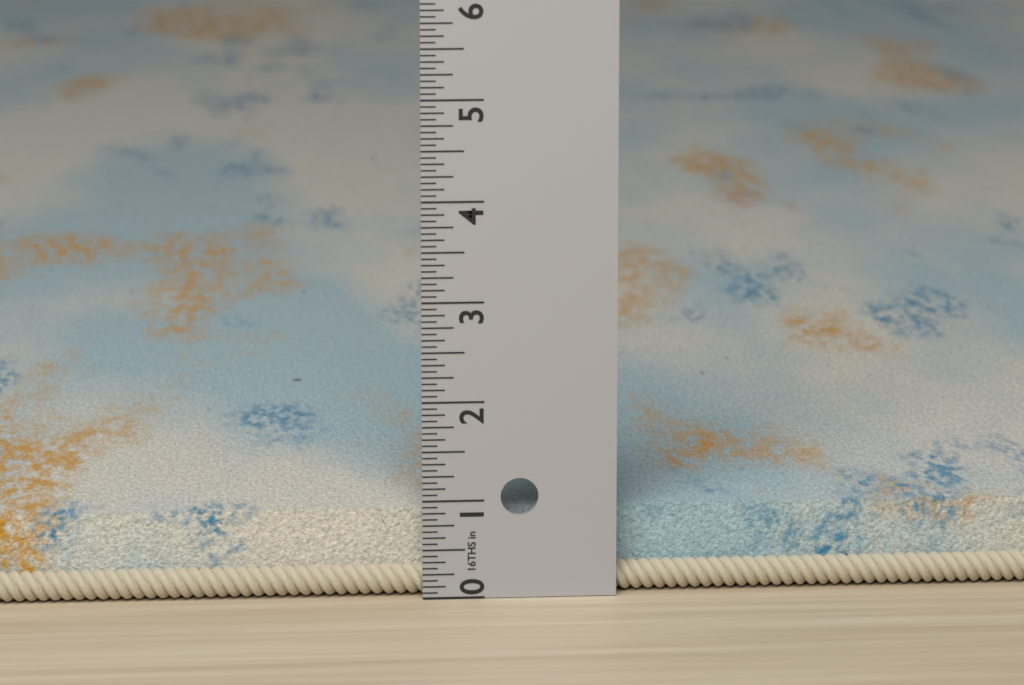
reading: 0.8750 in
